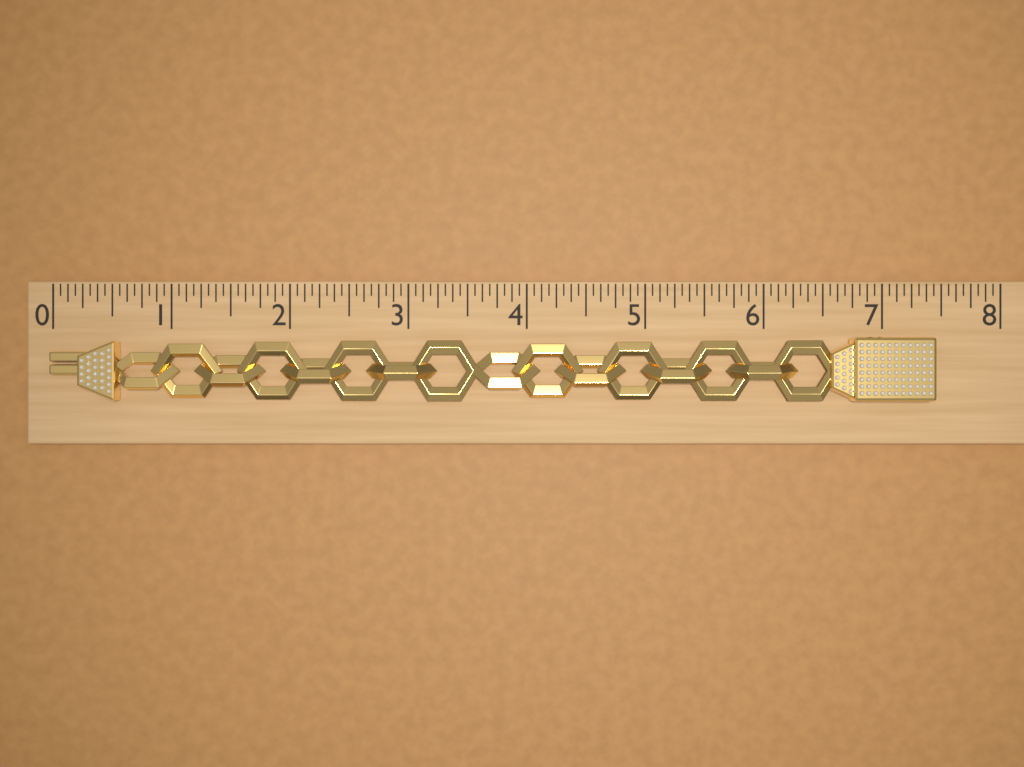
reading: 7.4000 (no unit)
